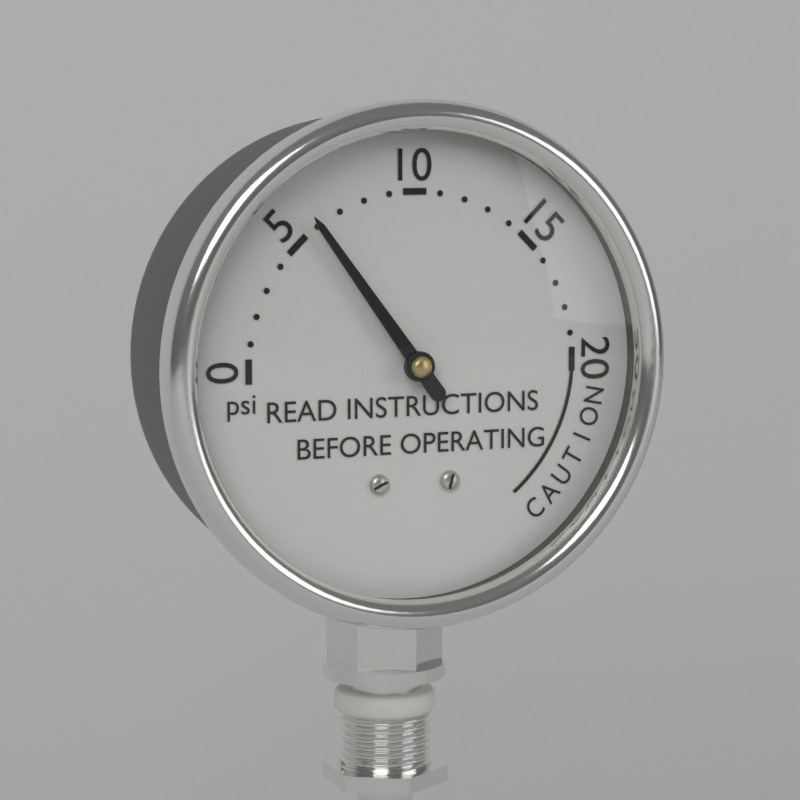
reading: 6 psi
